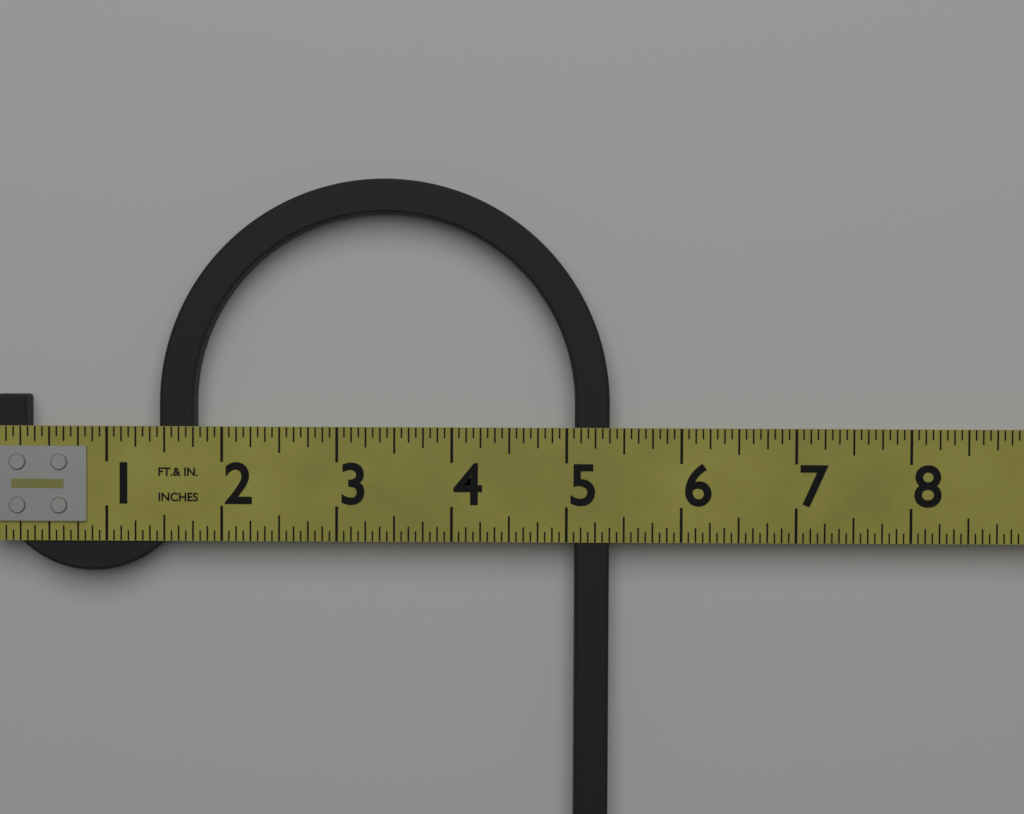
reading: 5.3750 in
